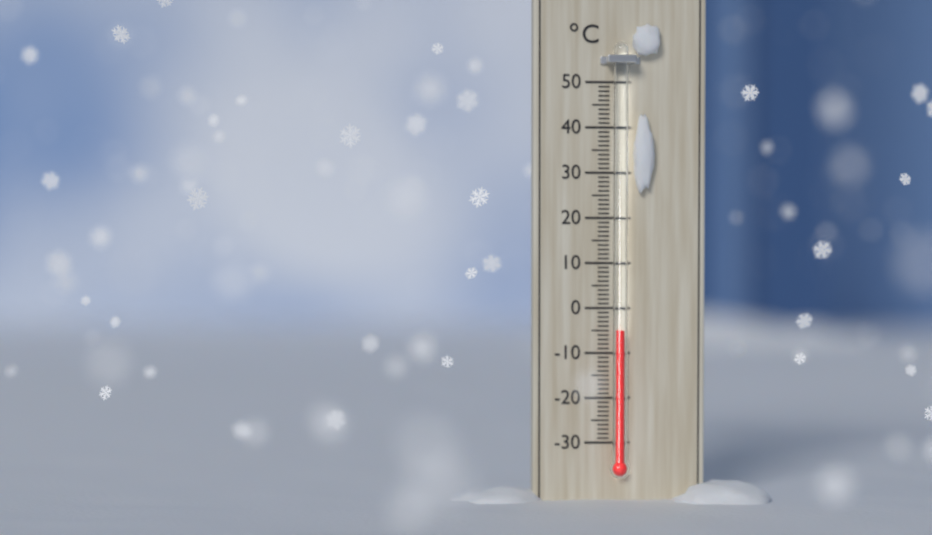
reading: -5 °C
